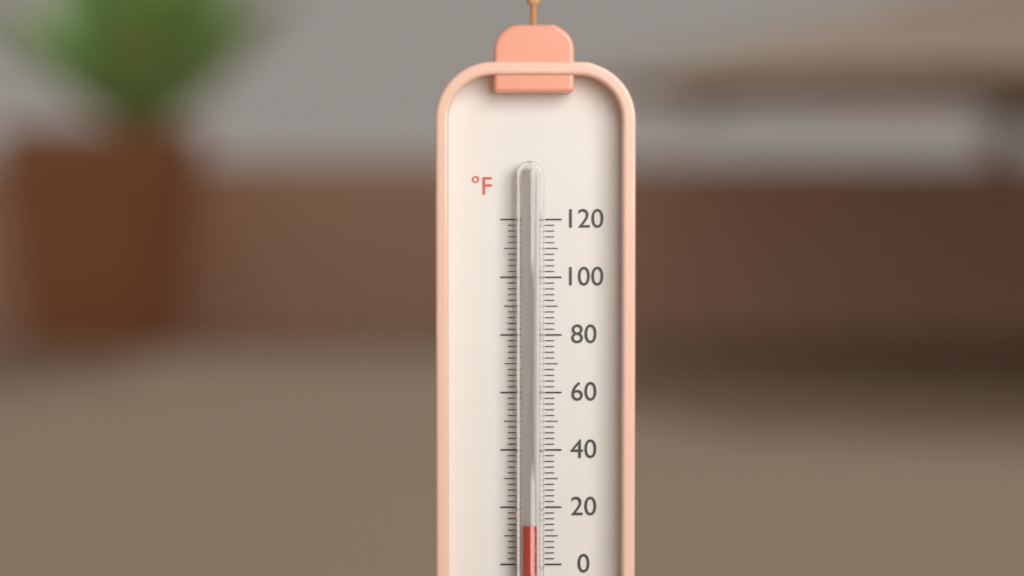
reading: 14 °F
